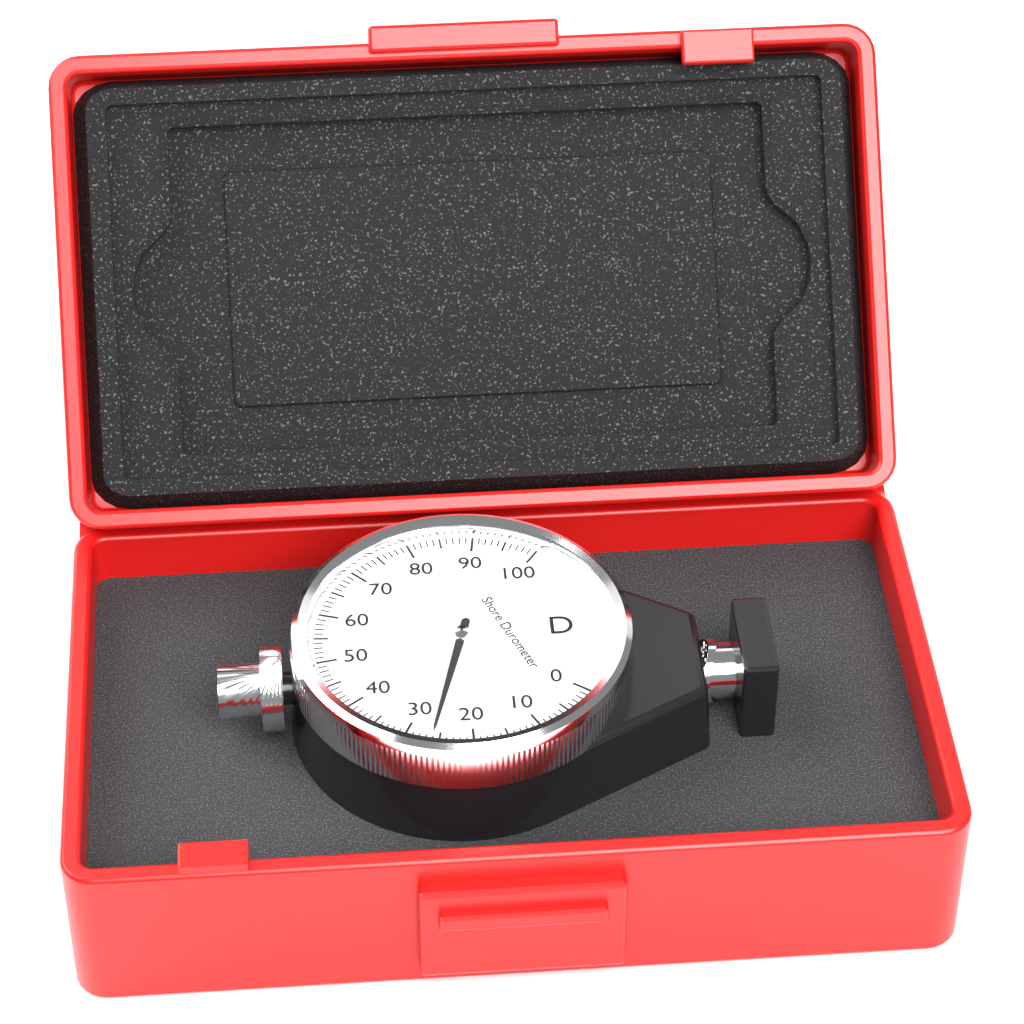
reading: 26 Shore D
